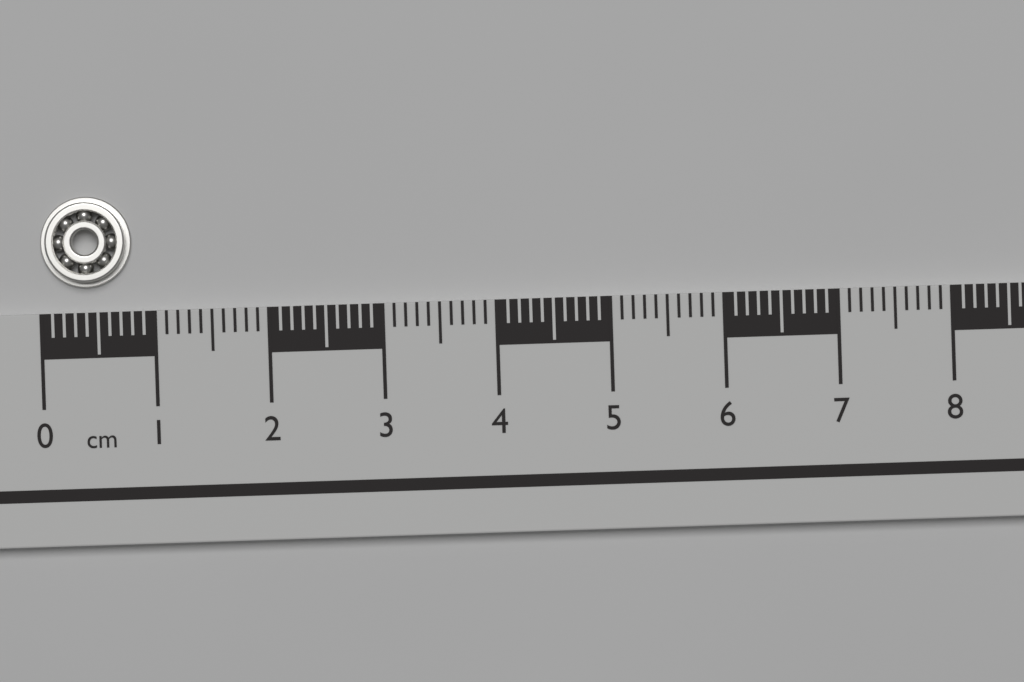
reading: 0.8 cm
